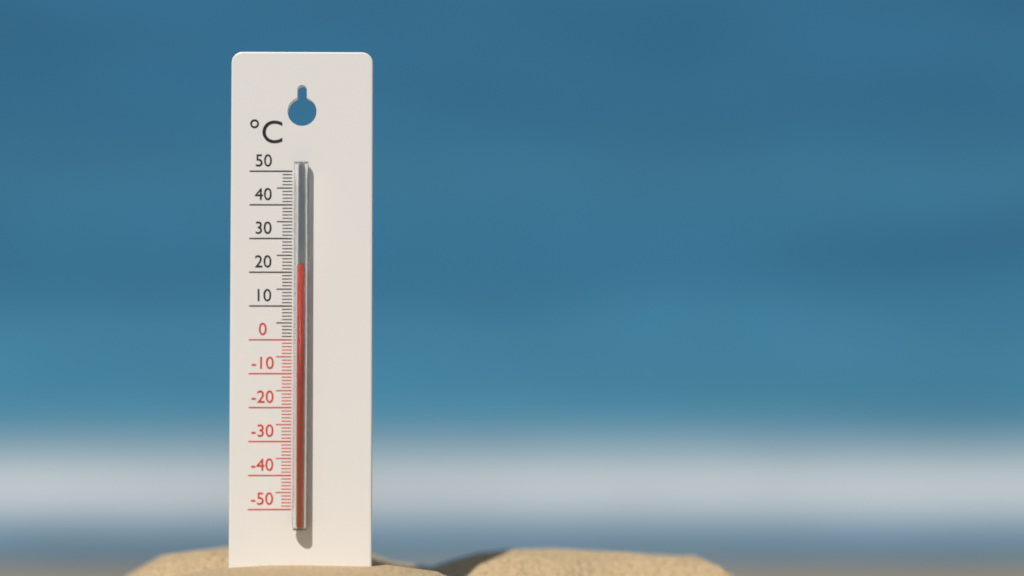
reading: 22 °C
